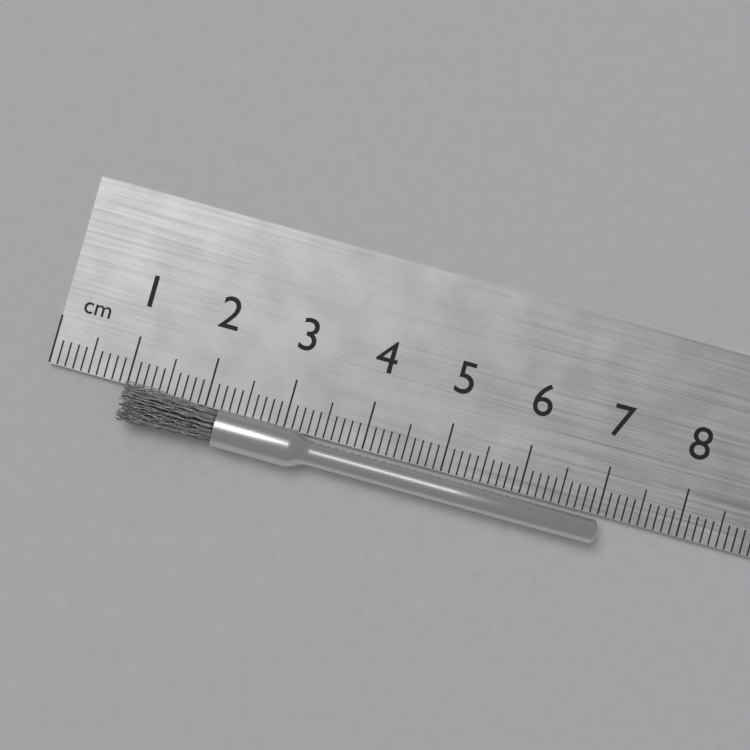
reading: 7.0 cm
